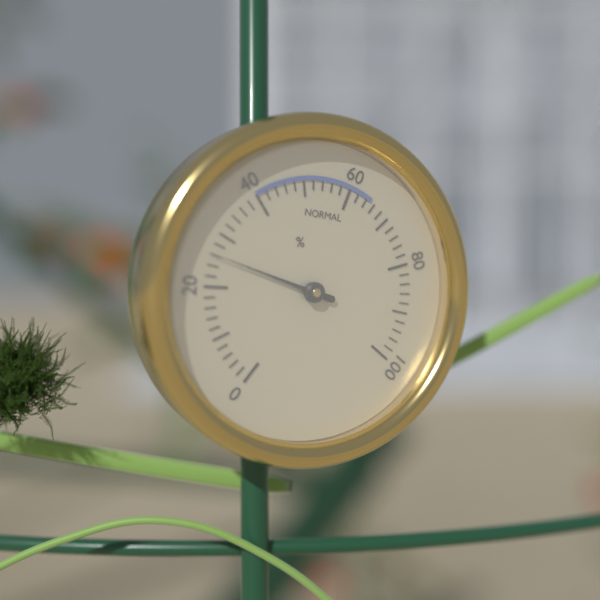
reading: 26 %
